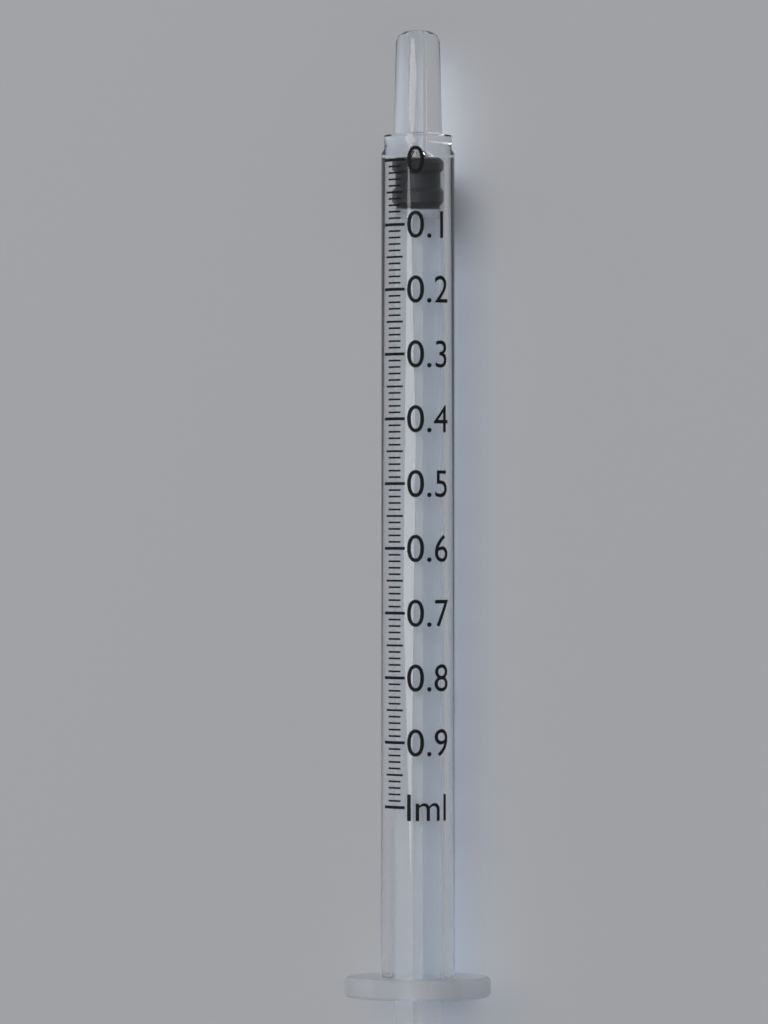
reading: 0.00 ml
